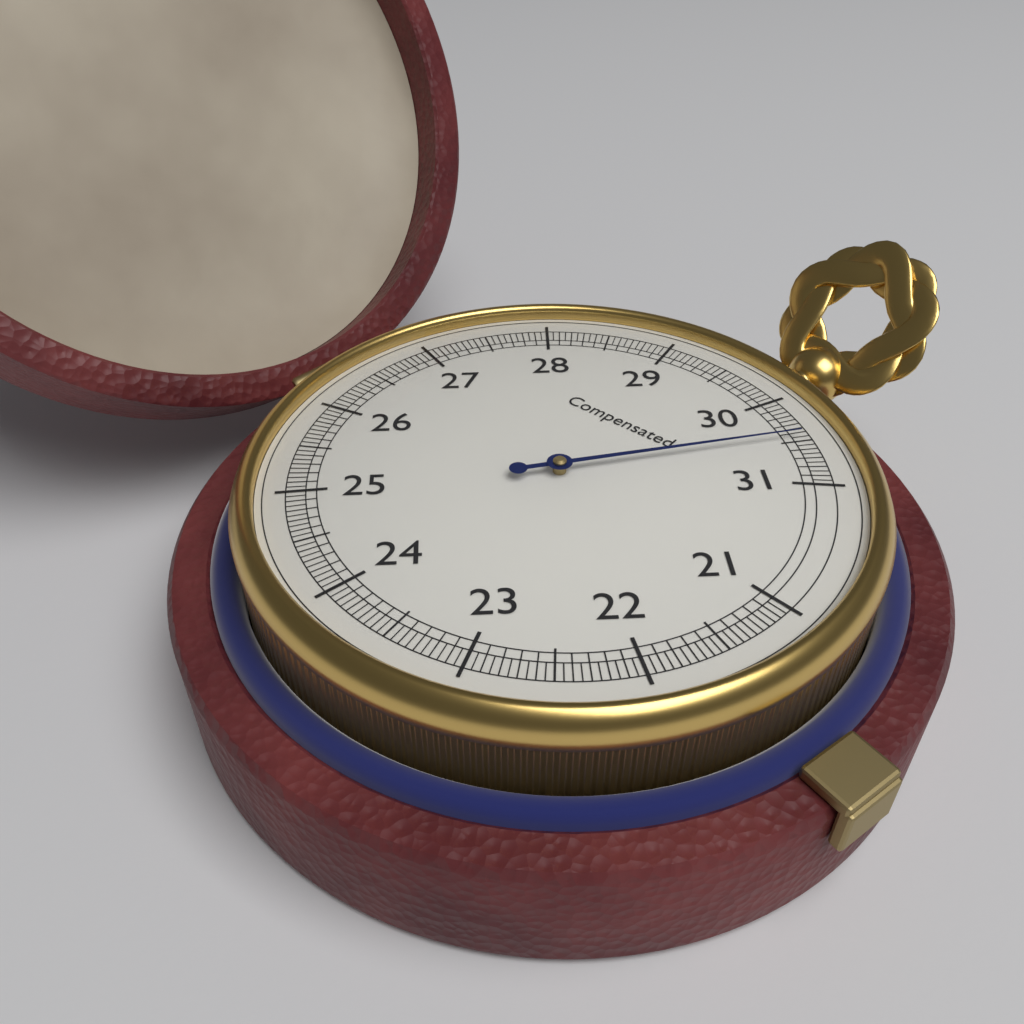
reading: 30.45 (no unit)
